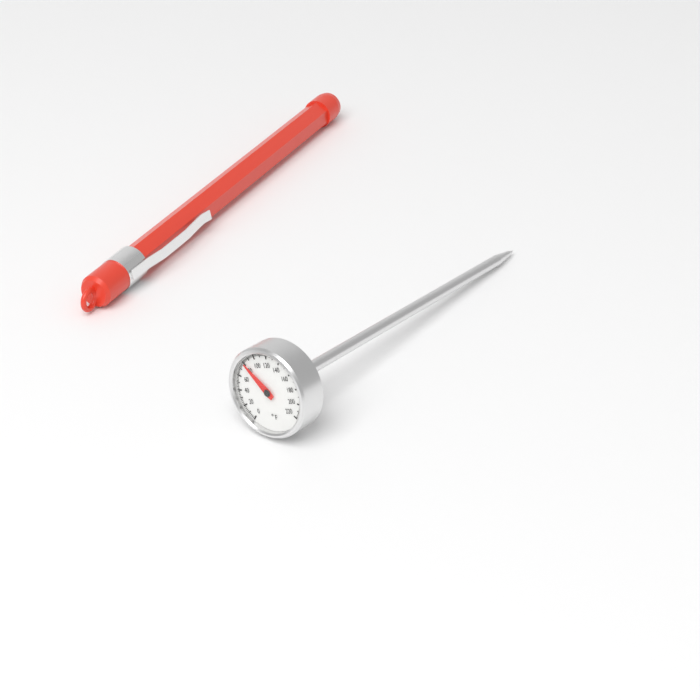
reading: 80 °F
